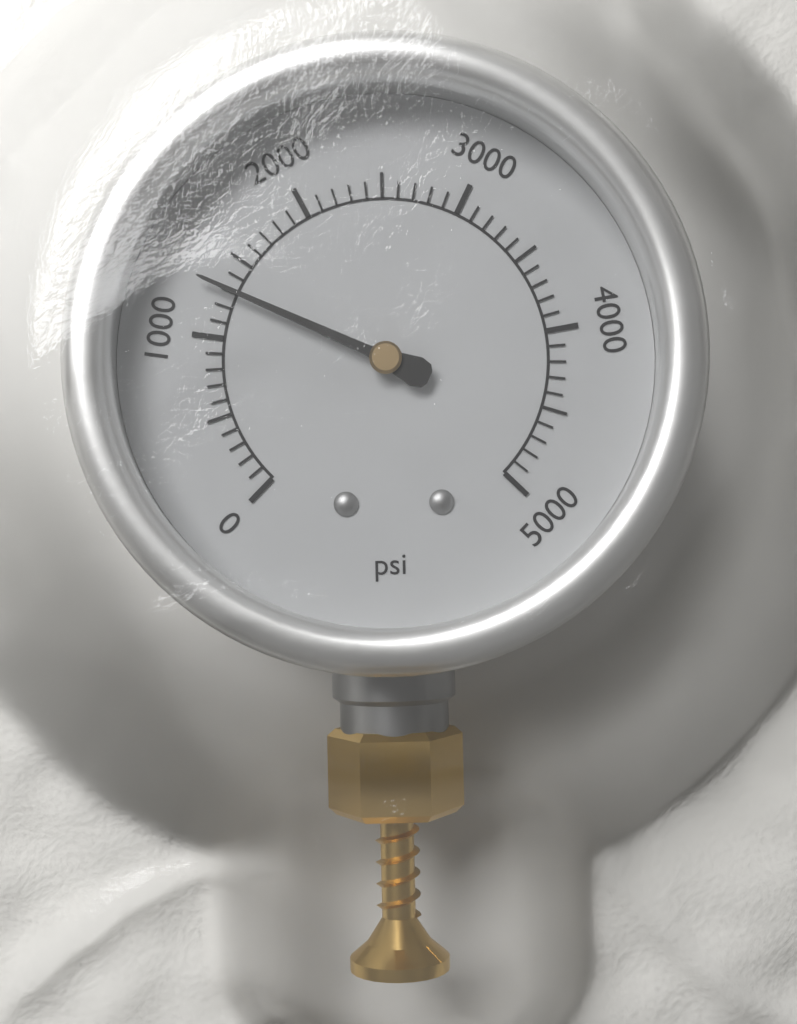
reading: 1300 psi
